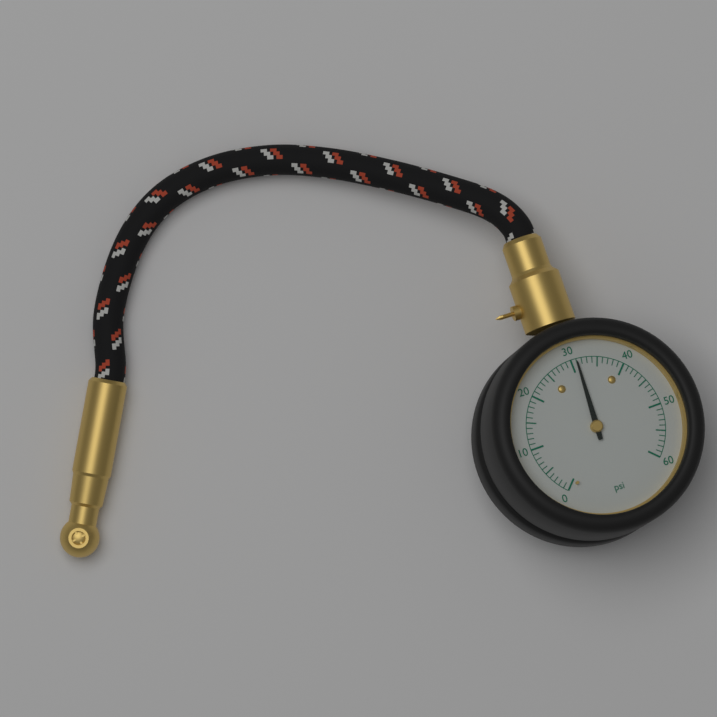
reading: 31 psi
